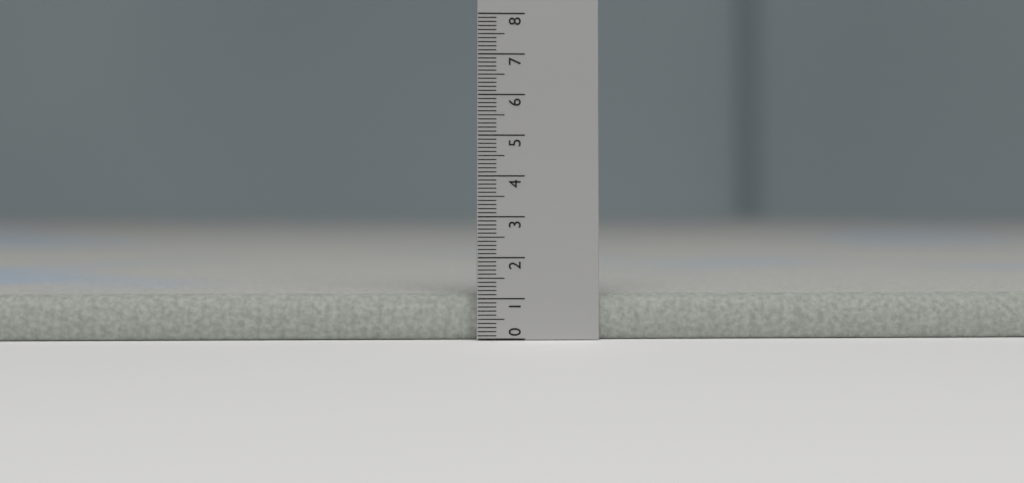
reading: 1.1 (no unit)
